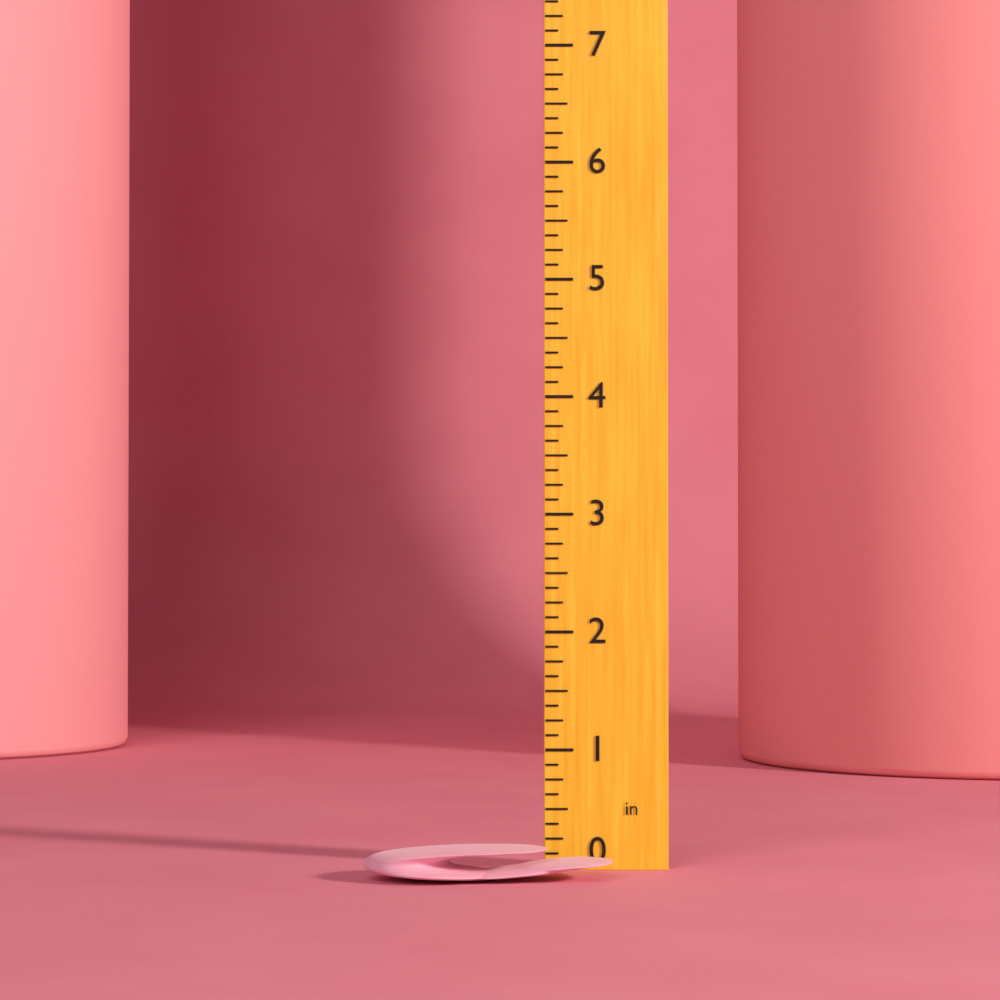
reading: 0.250 in
